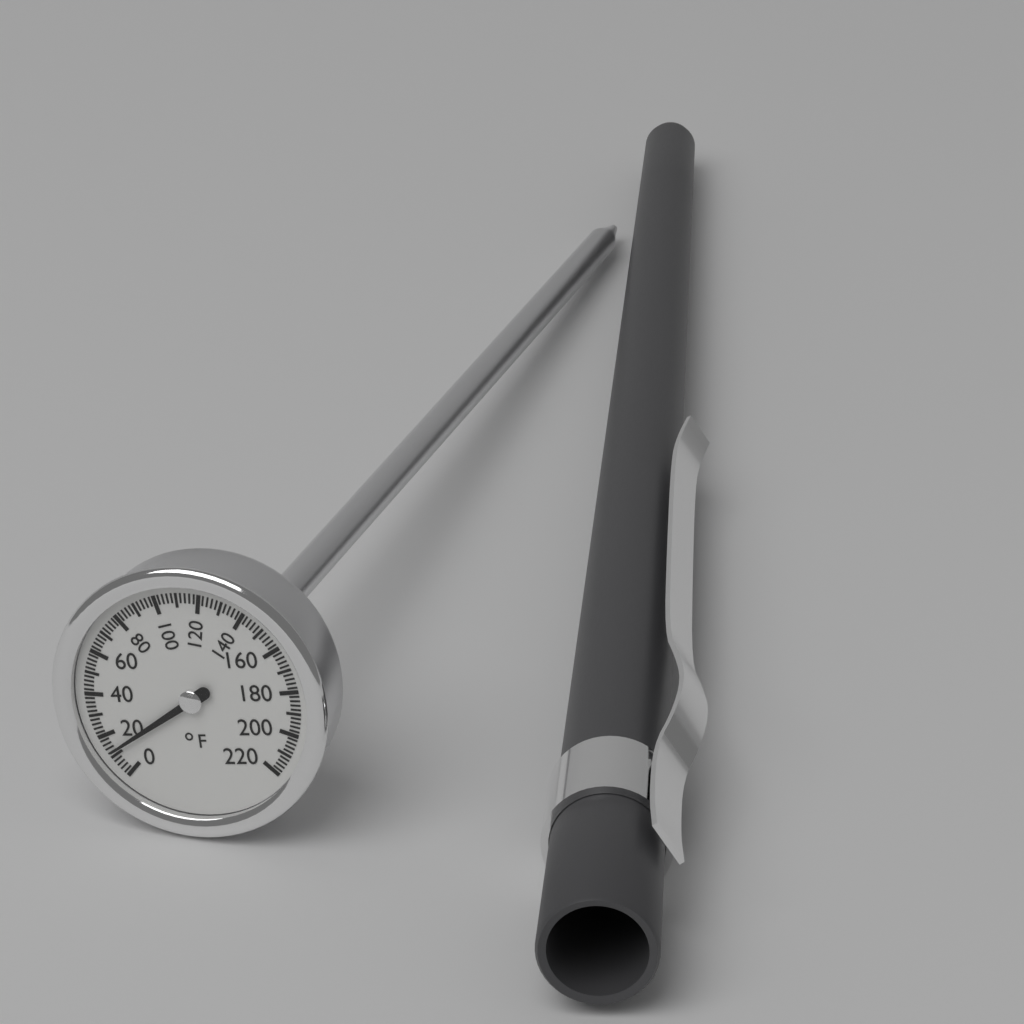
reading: 12 °F
